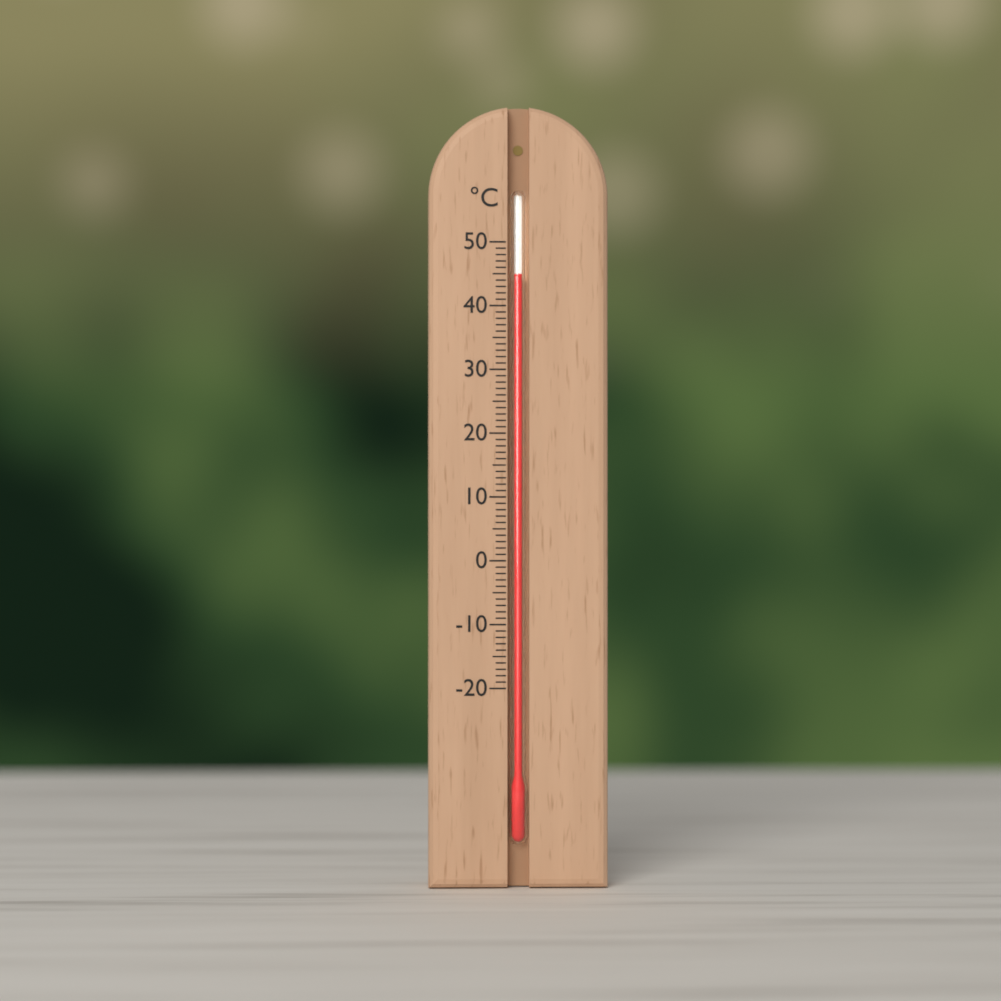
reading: 45 °C
